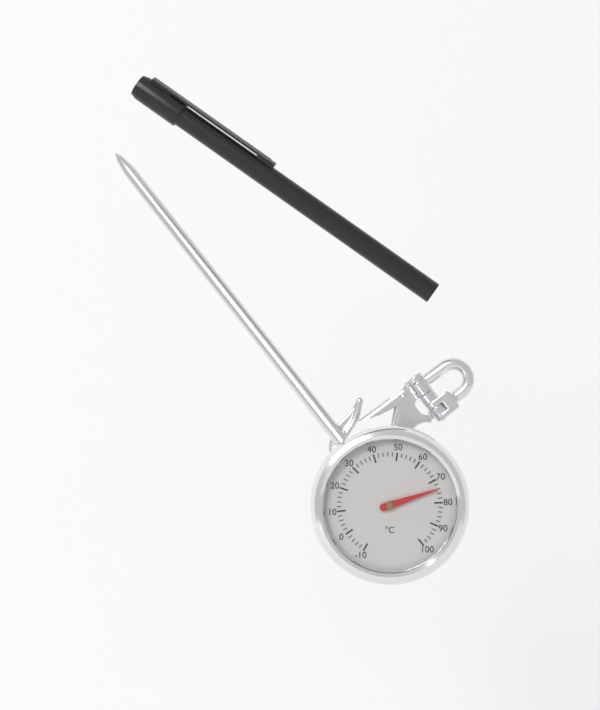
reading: 74 °C
